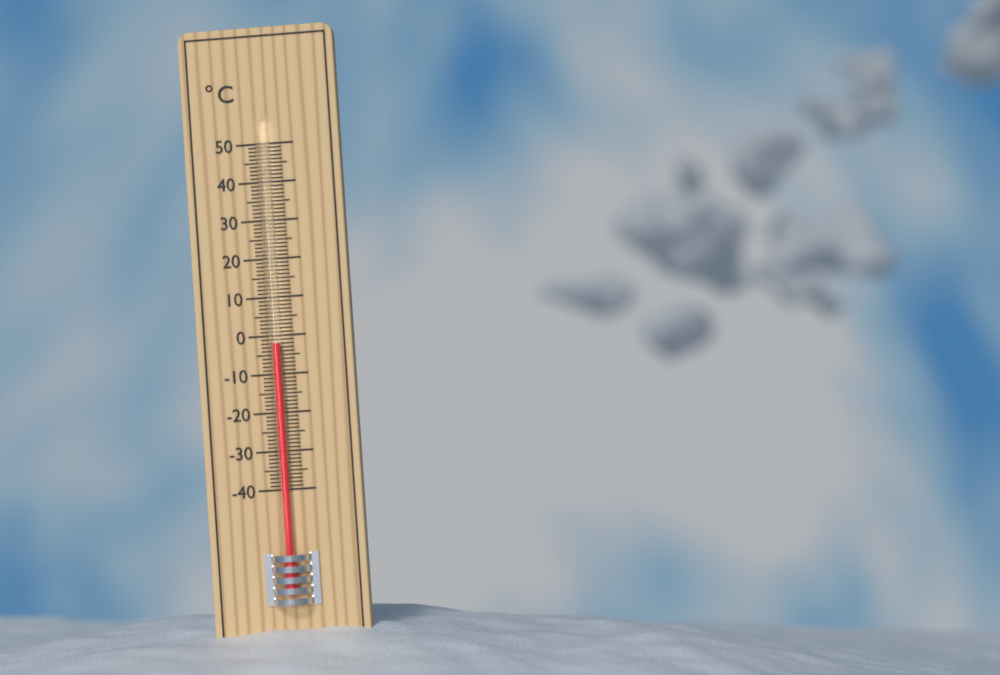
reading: -2 °C
